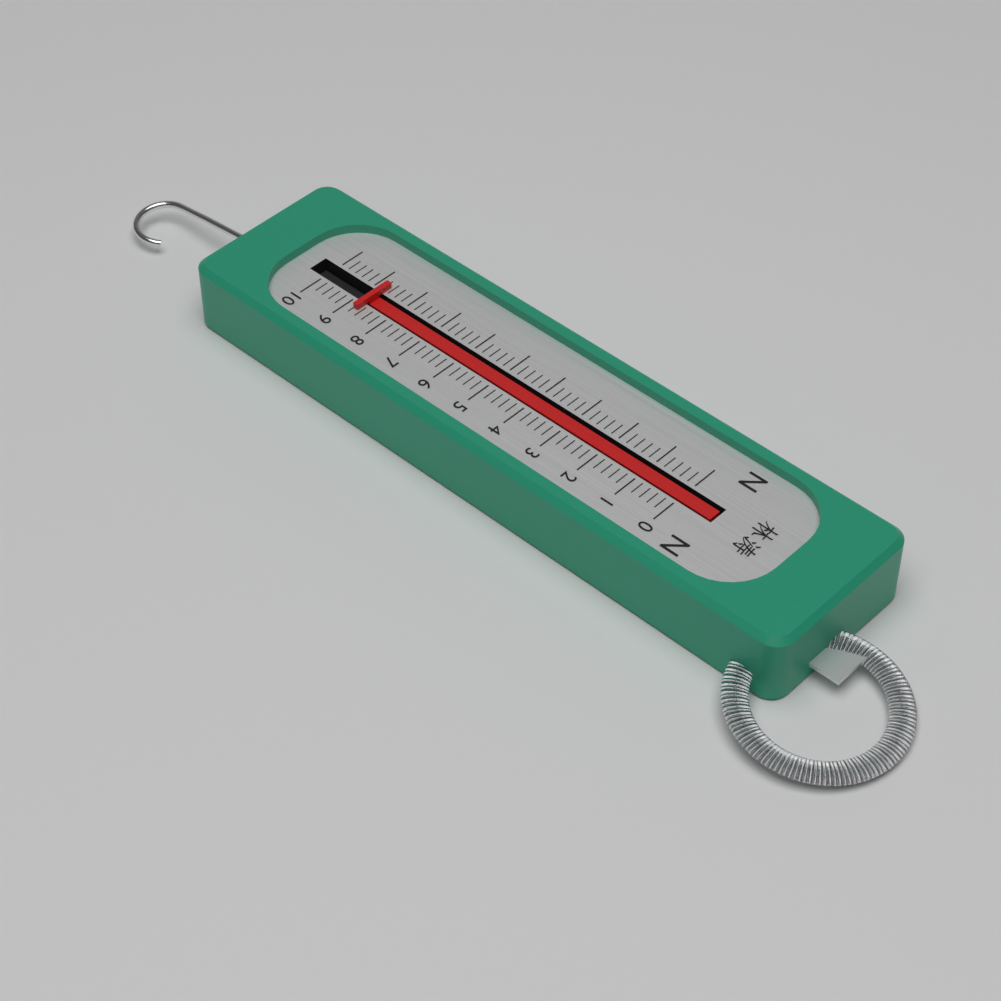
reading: 8.8 N
